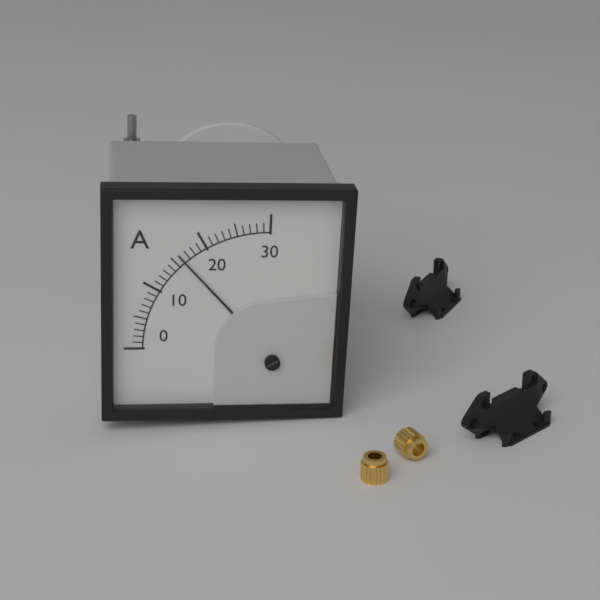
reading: 16 A
